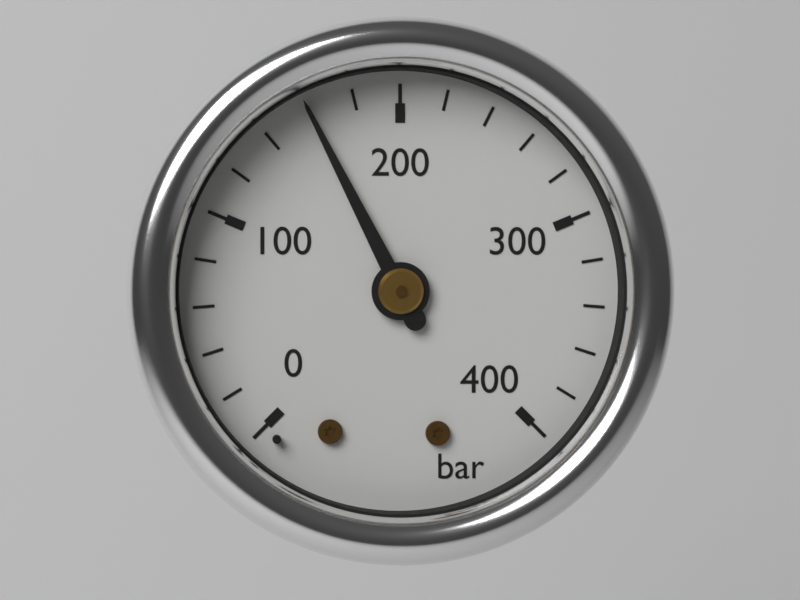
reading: 160 bar
